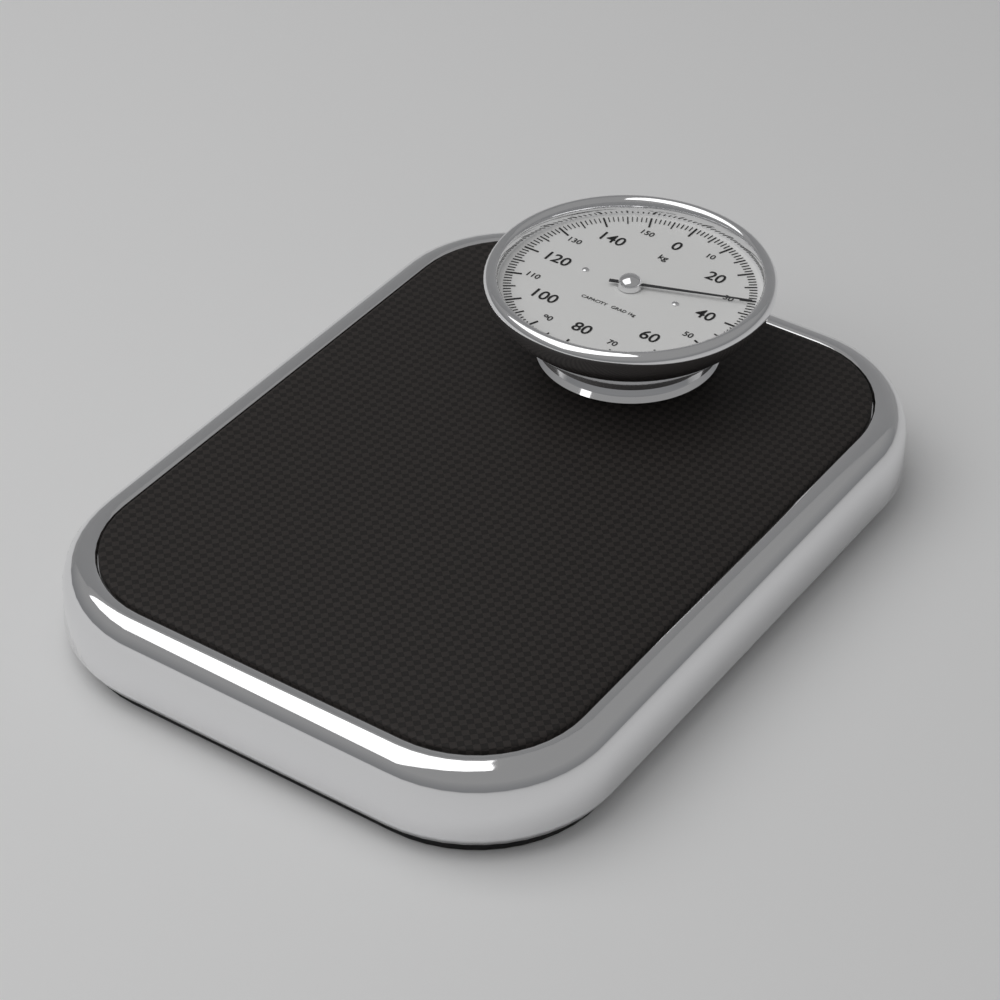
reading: 31 kg
